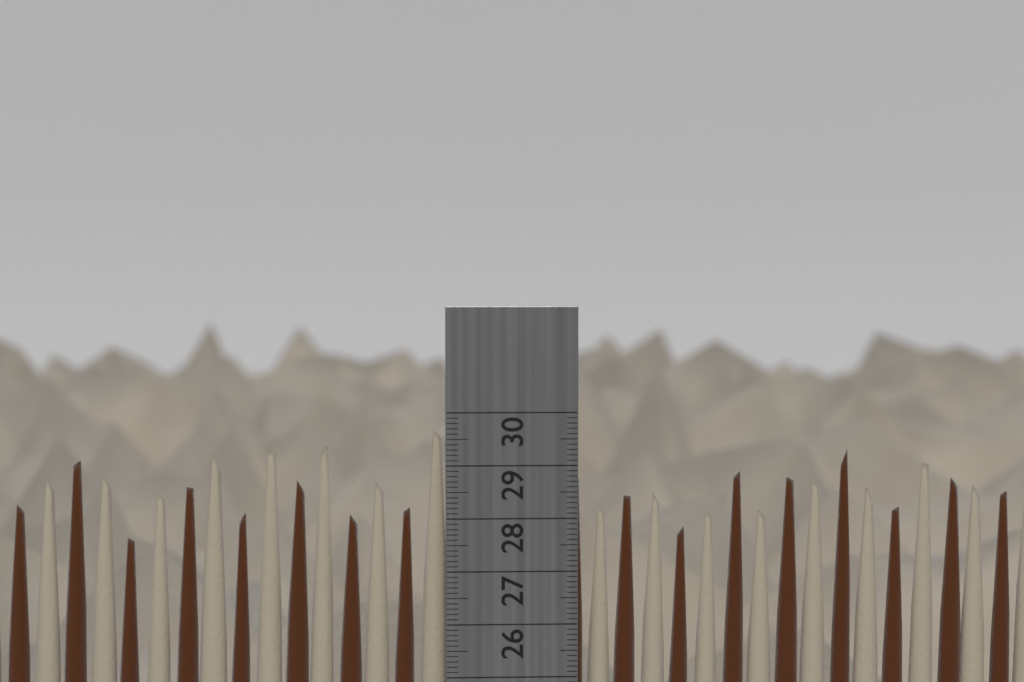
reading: 29.8 cm
